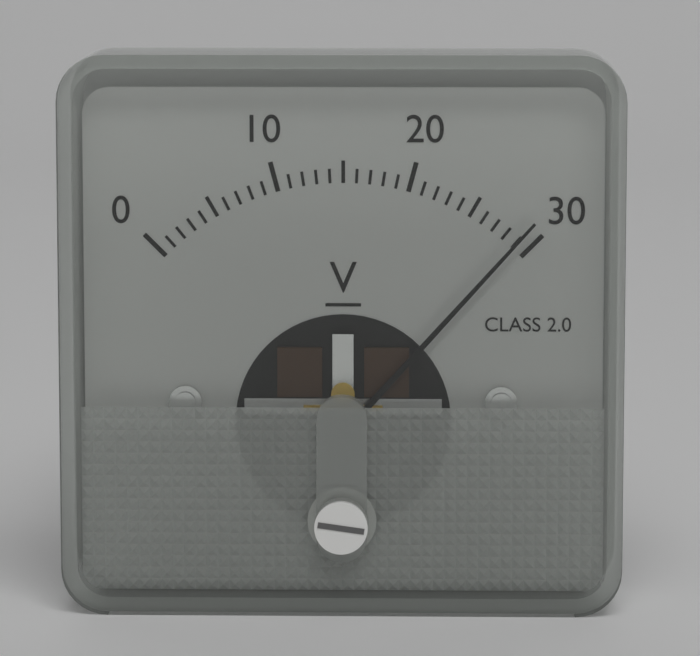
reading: 29 V
